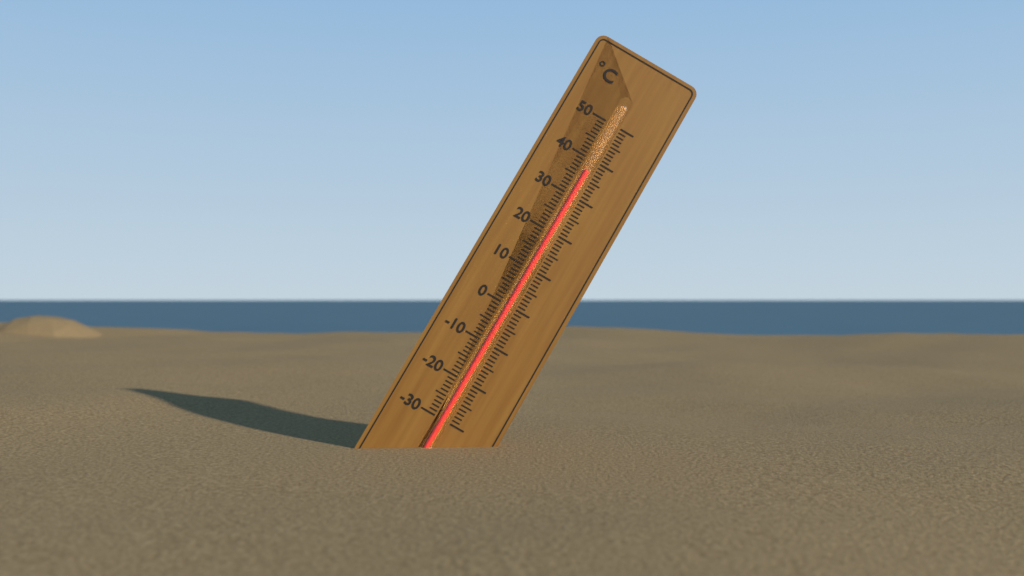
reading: 37 °C
